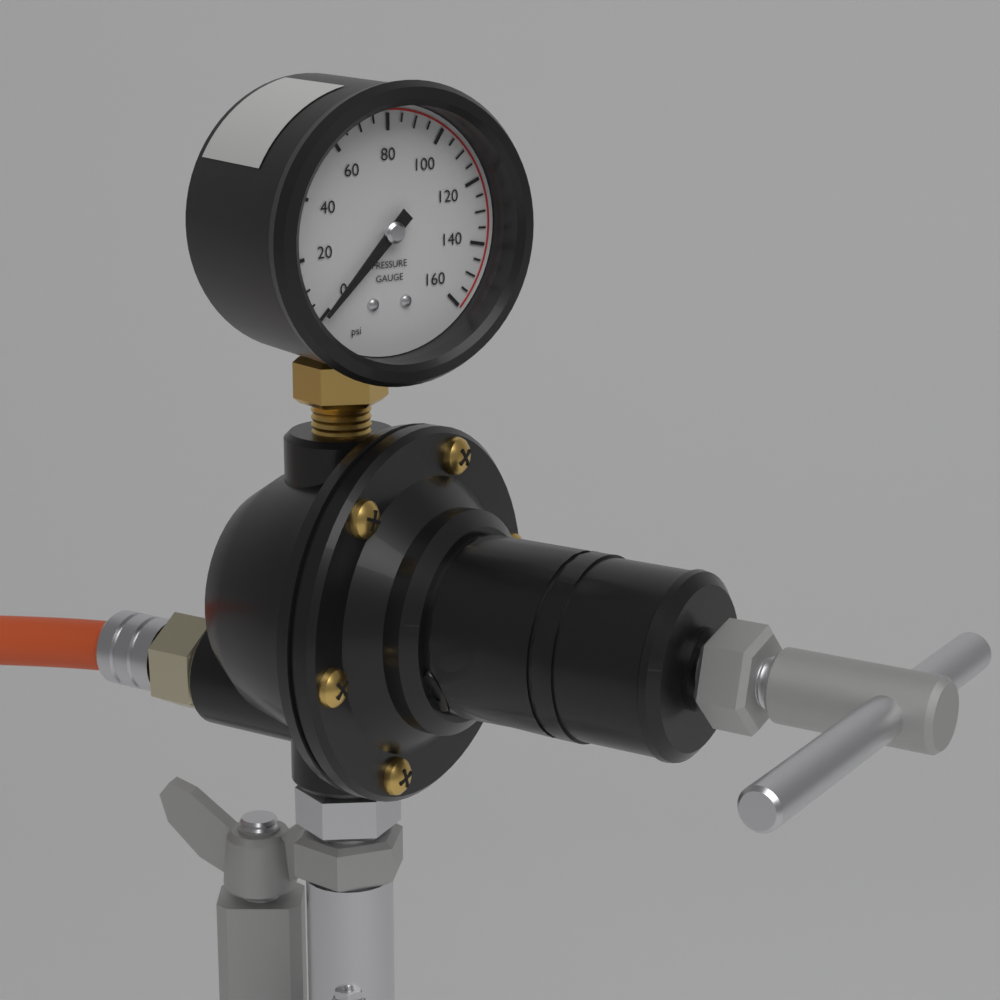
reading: 0 psi
